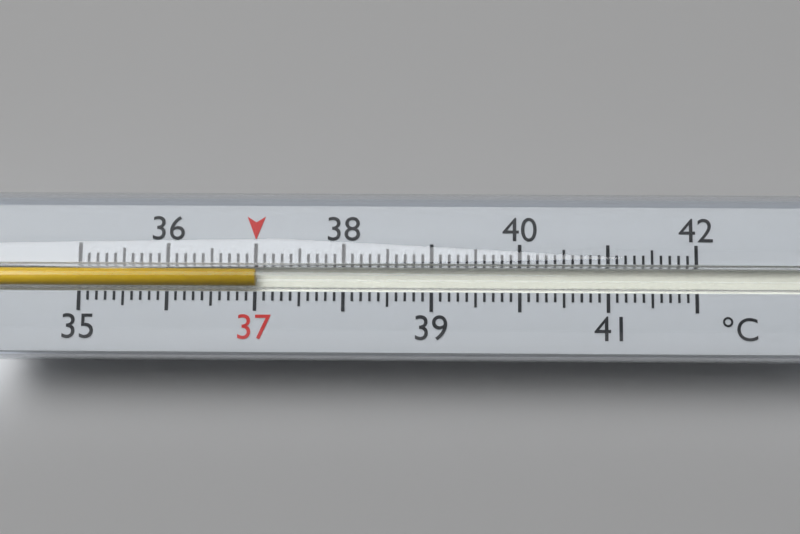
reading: 37.0 °C
